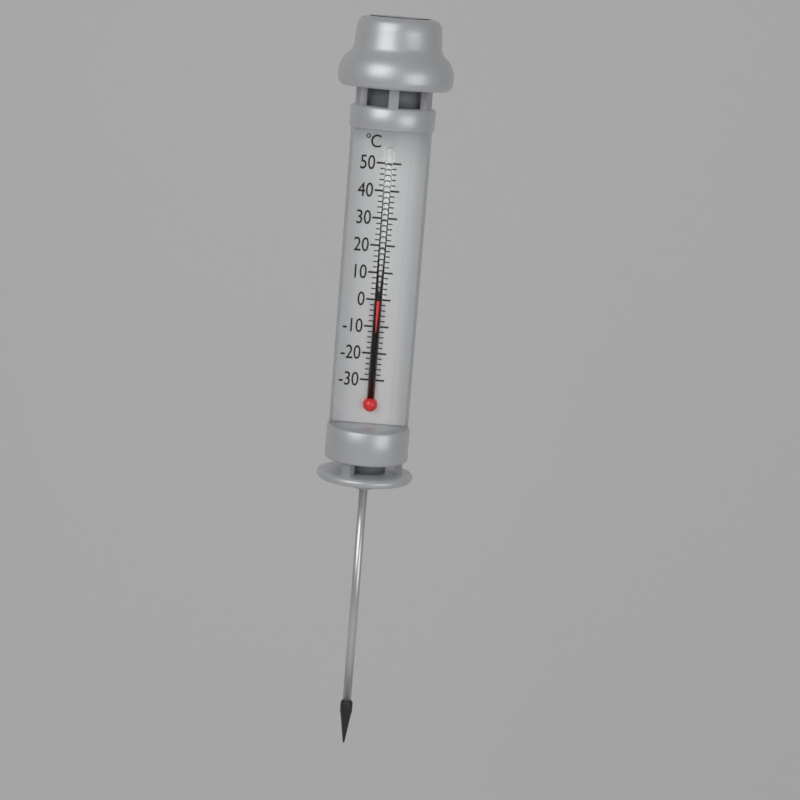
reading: 0 °C
